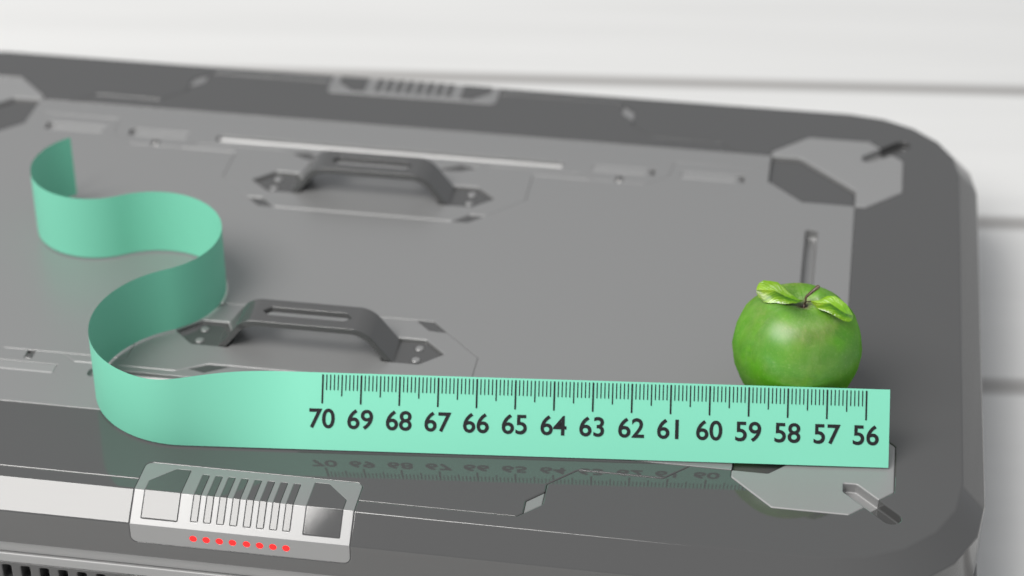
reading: 59.4 (no unit)
